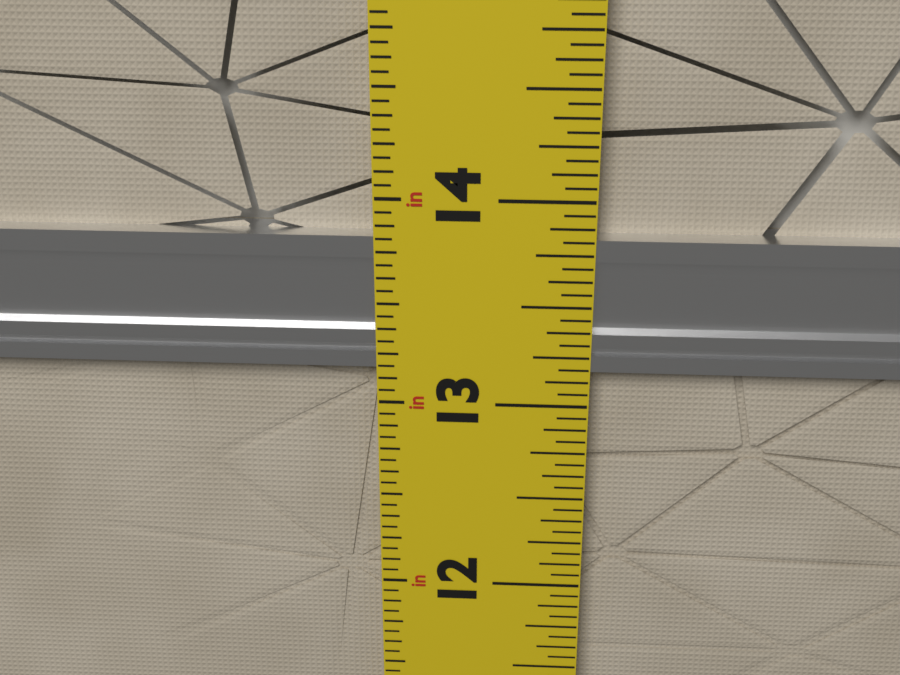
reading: 13.8125 in
